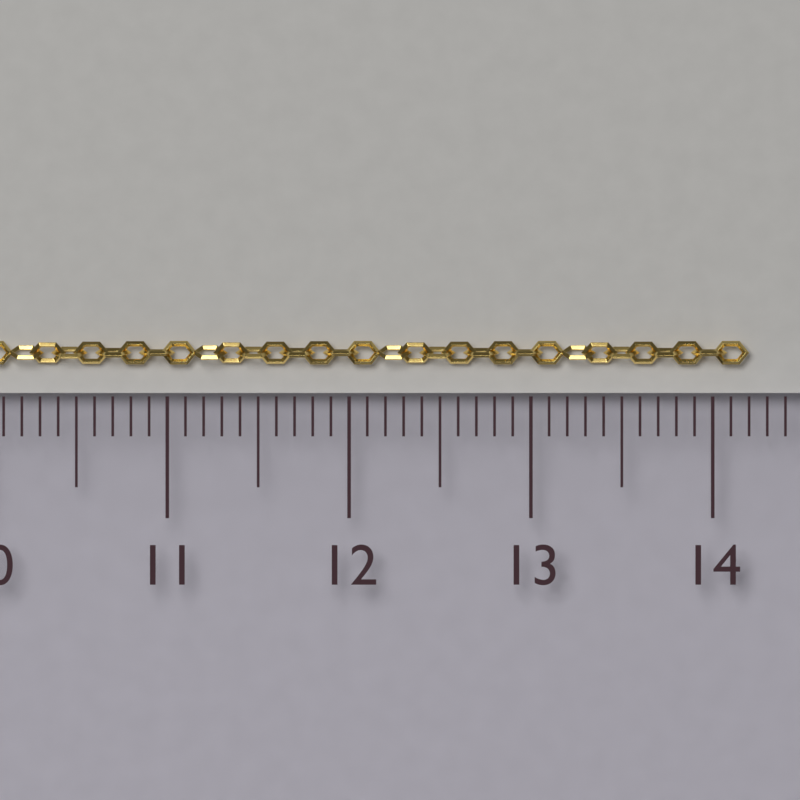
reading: 14.2 cm
